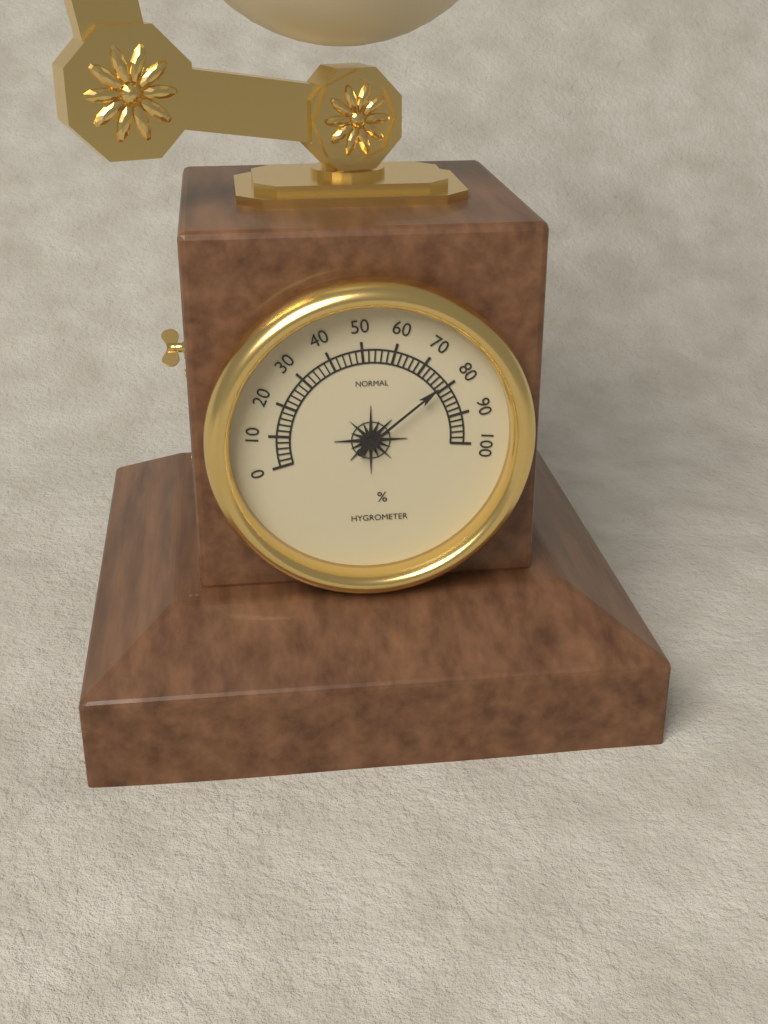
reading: 78 %
